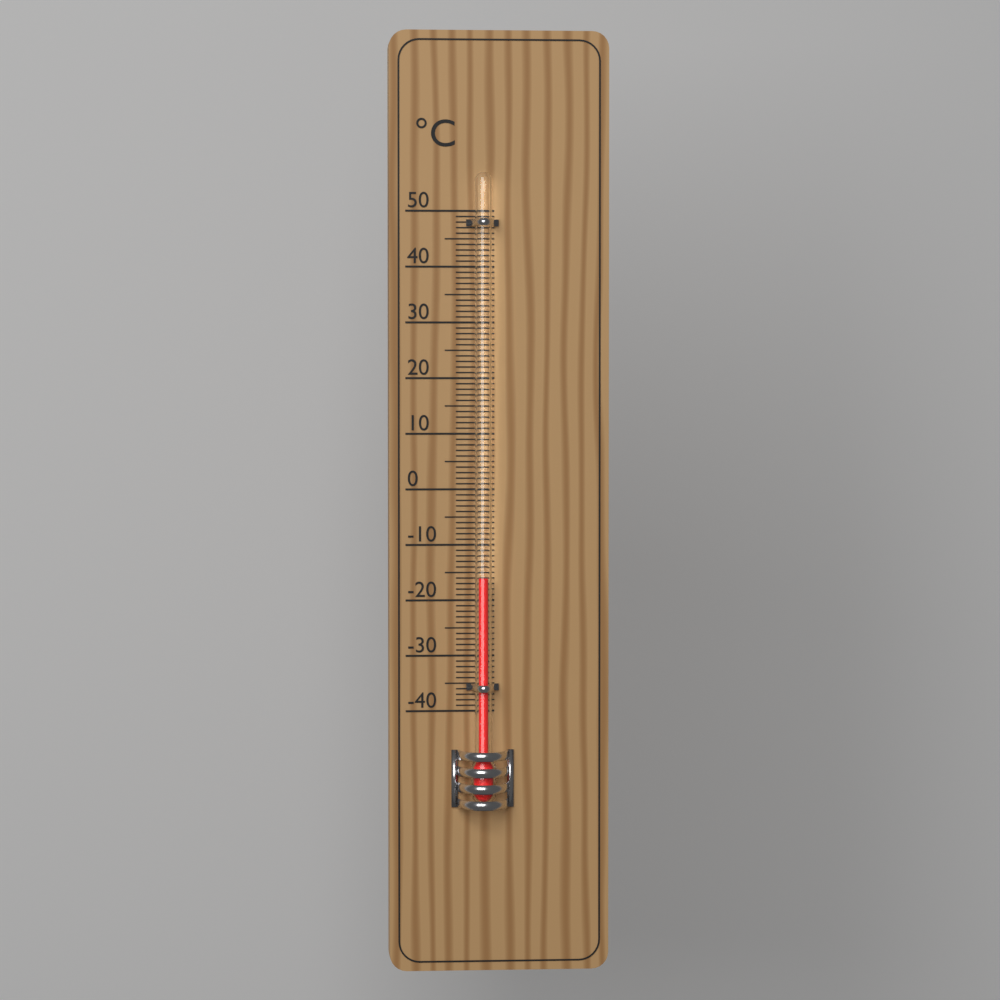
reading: -16 °C
